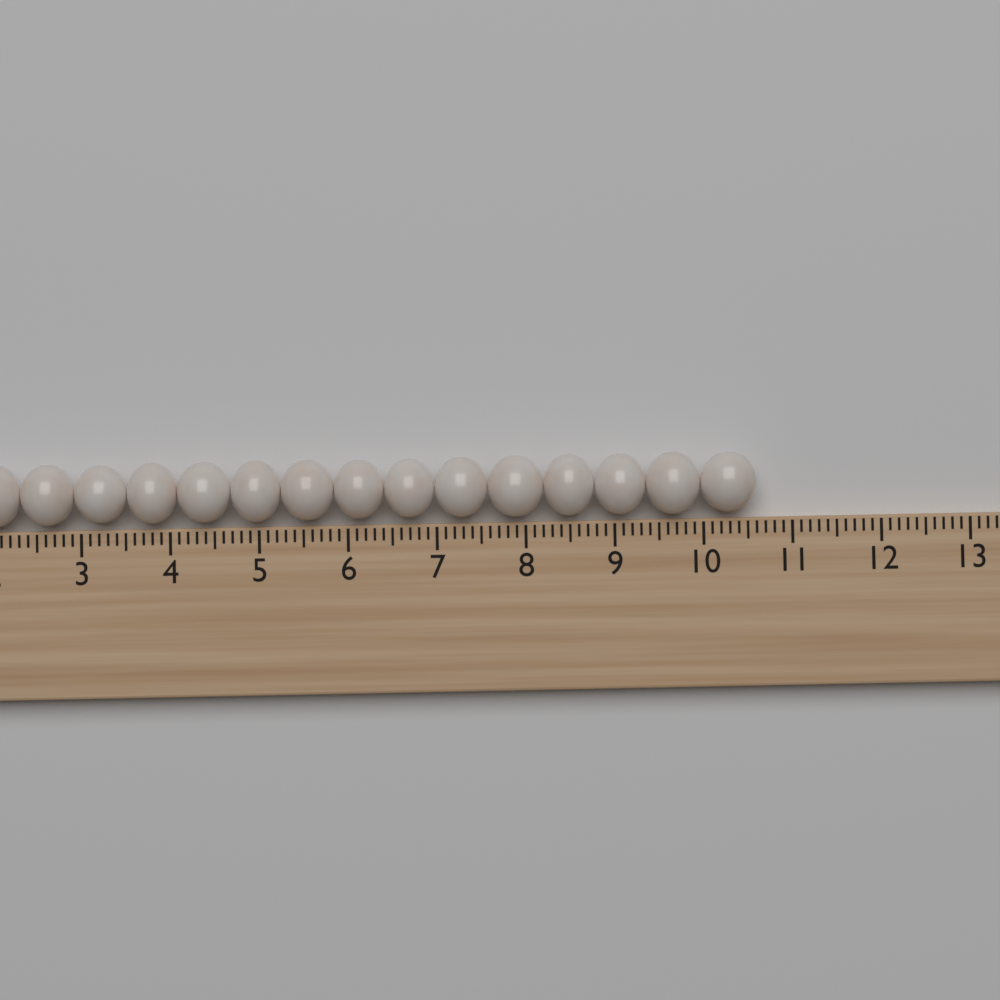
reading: 10.6 (no unit)
